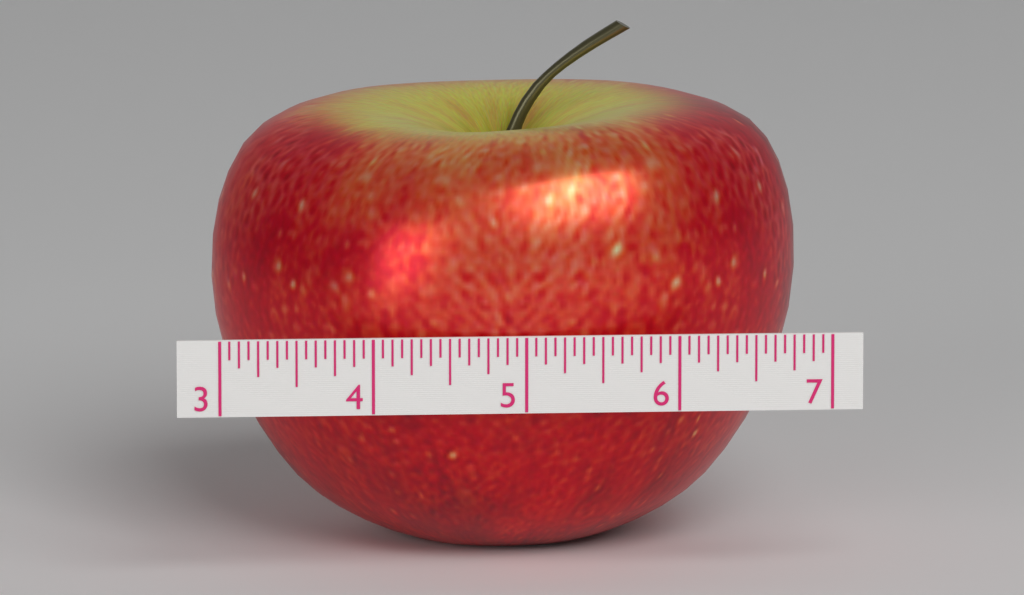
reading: 6.8750 (no unit)
